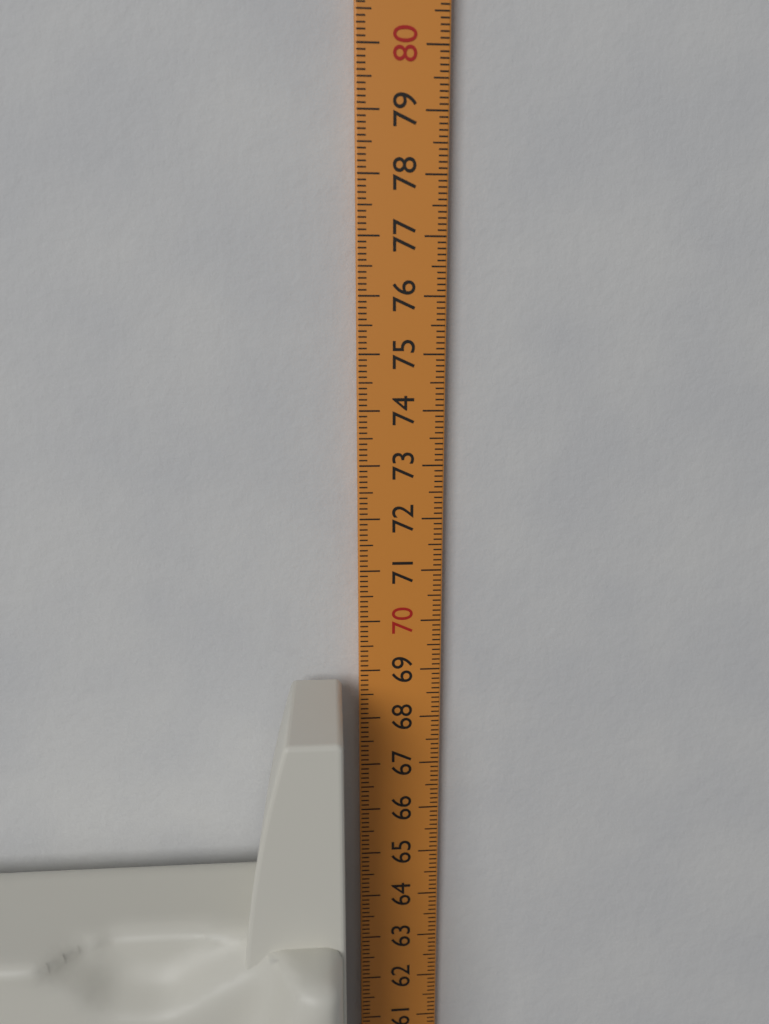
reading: 68.9 cm
